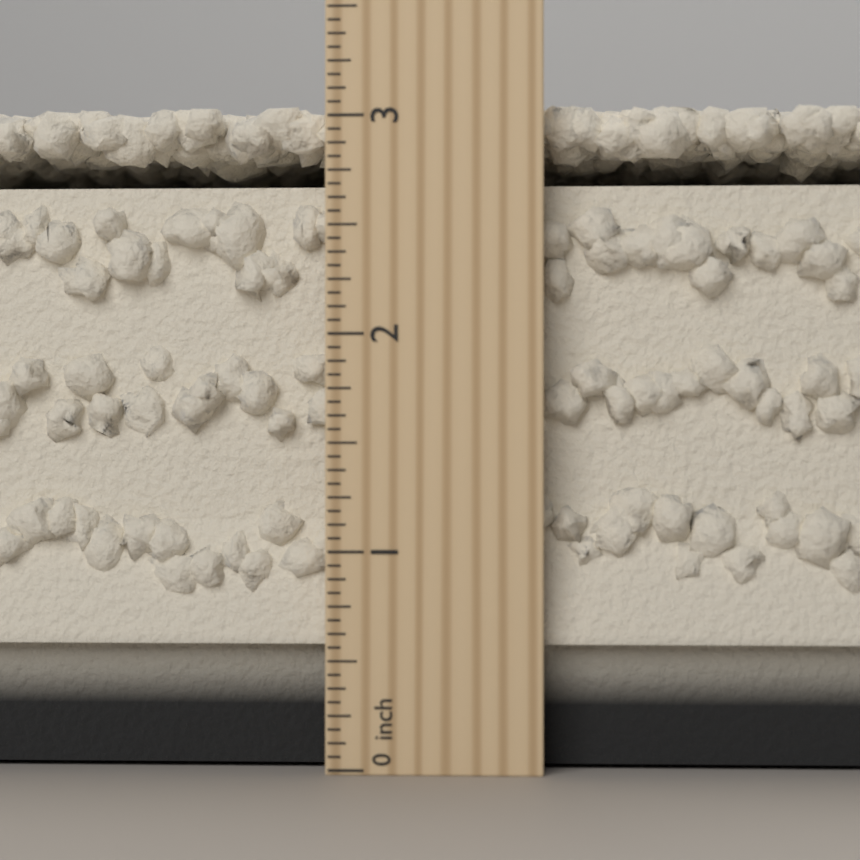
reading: 3.0625 inch
